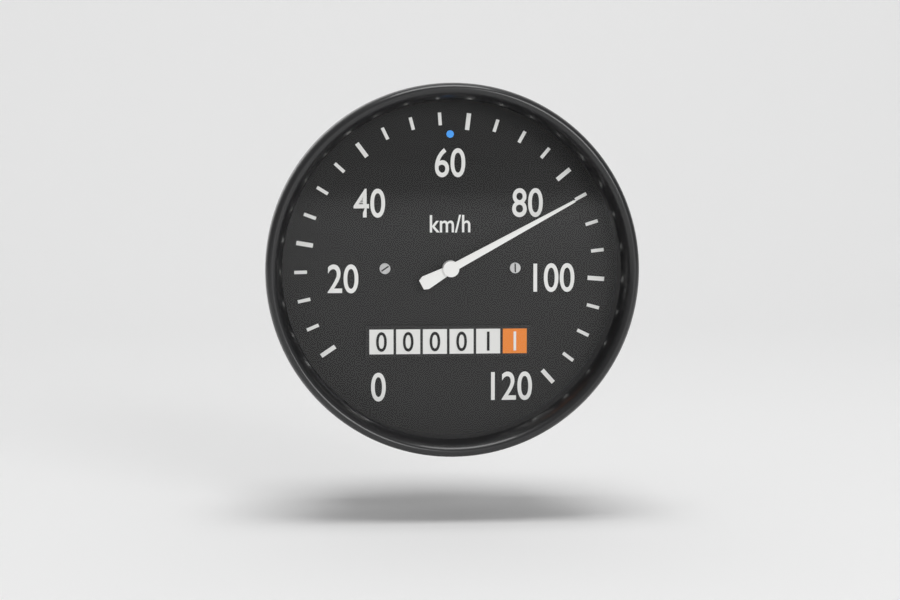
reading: 85 km/h
